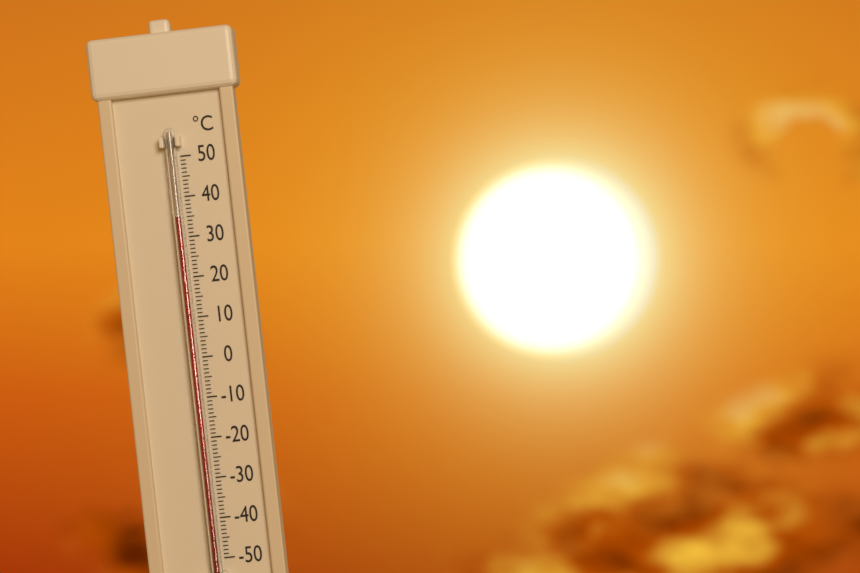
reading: 35 °C
